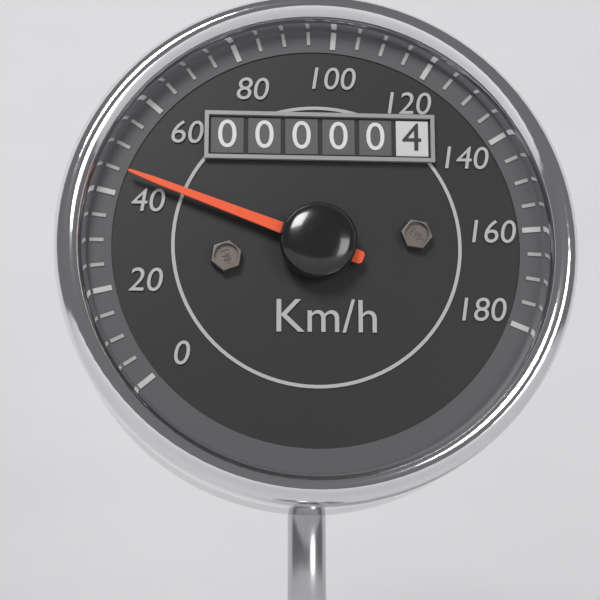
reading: 45 km/h
